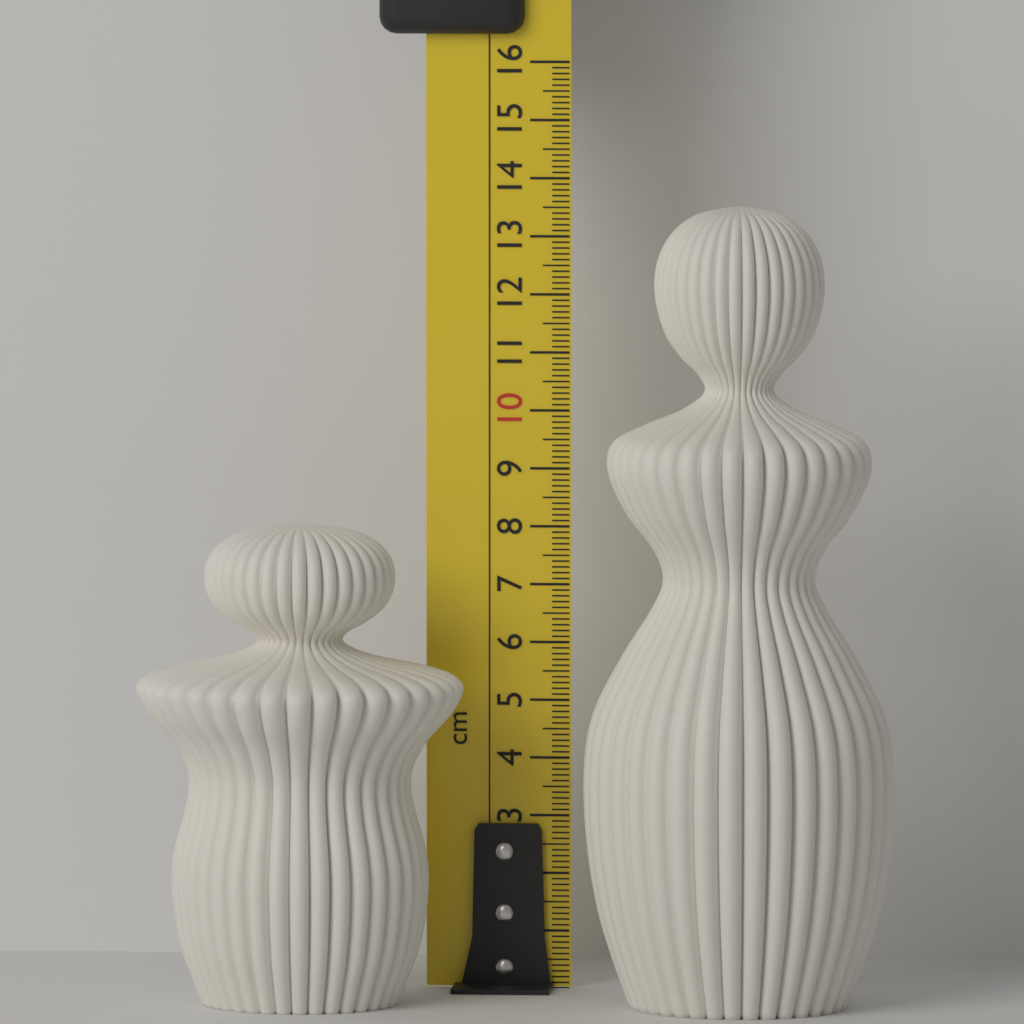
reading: 8.2 cm
